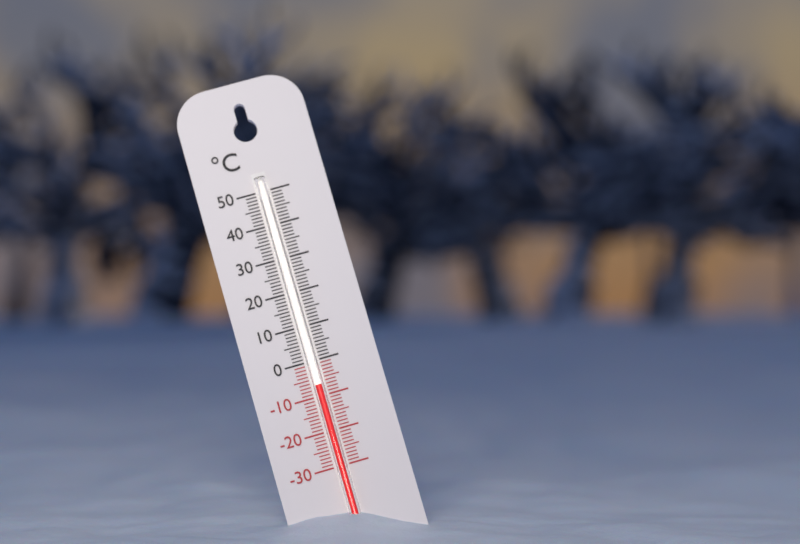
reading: -7 °C
